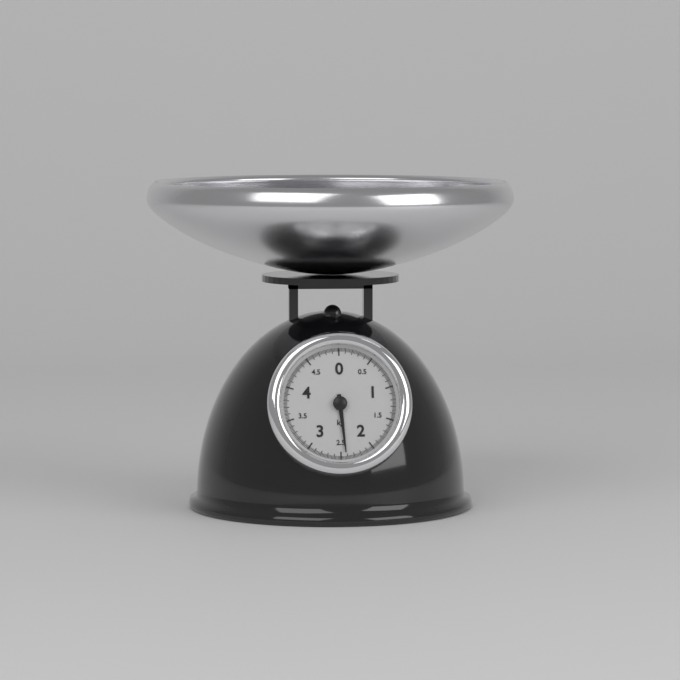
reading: 2.42 kg
